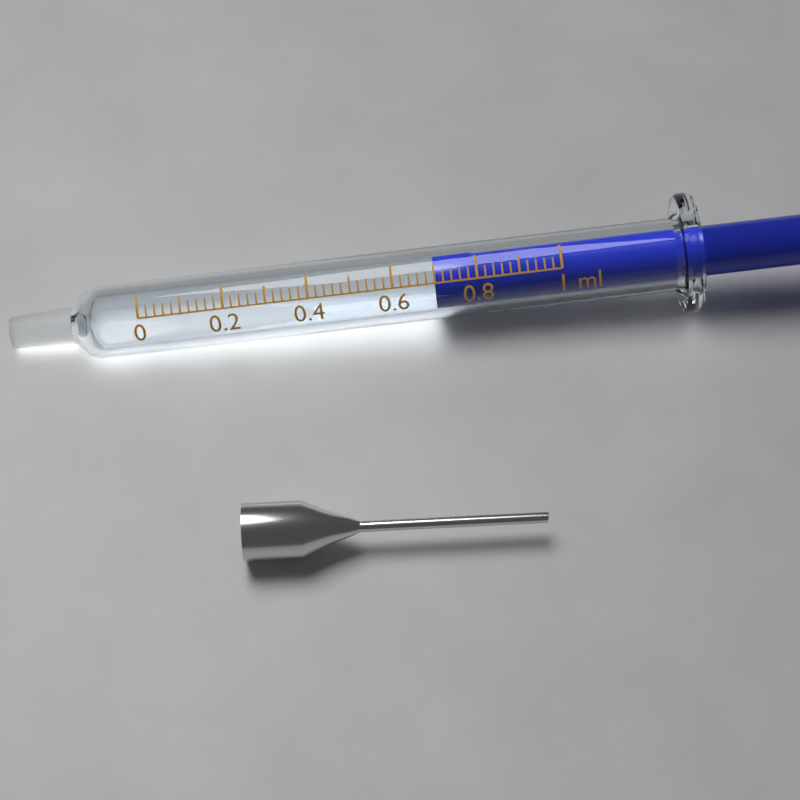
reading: 0.70 ml
